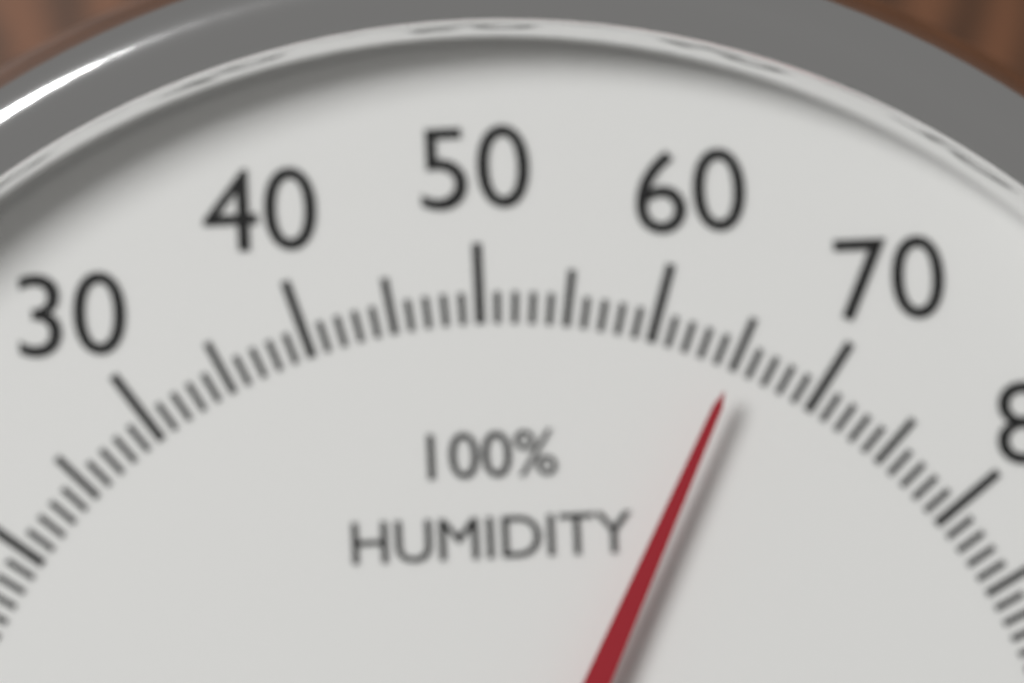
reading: 65 %
